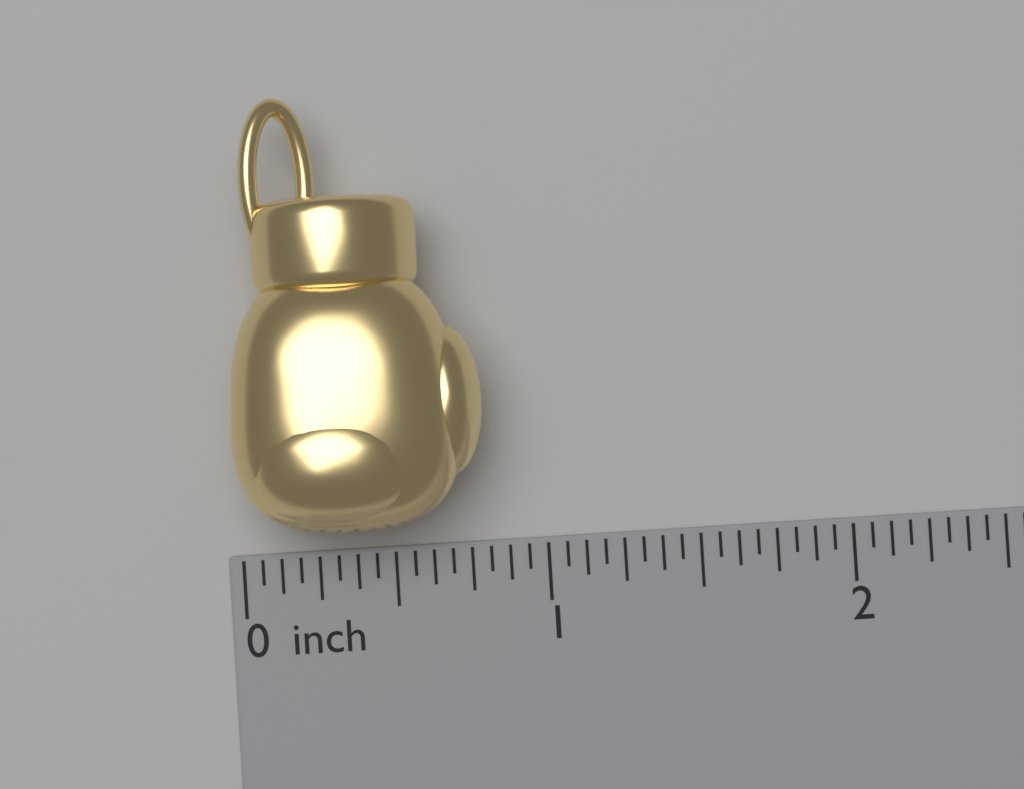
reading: 0.8125 inch
